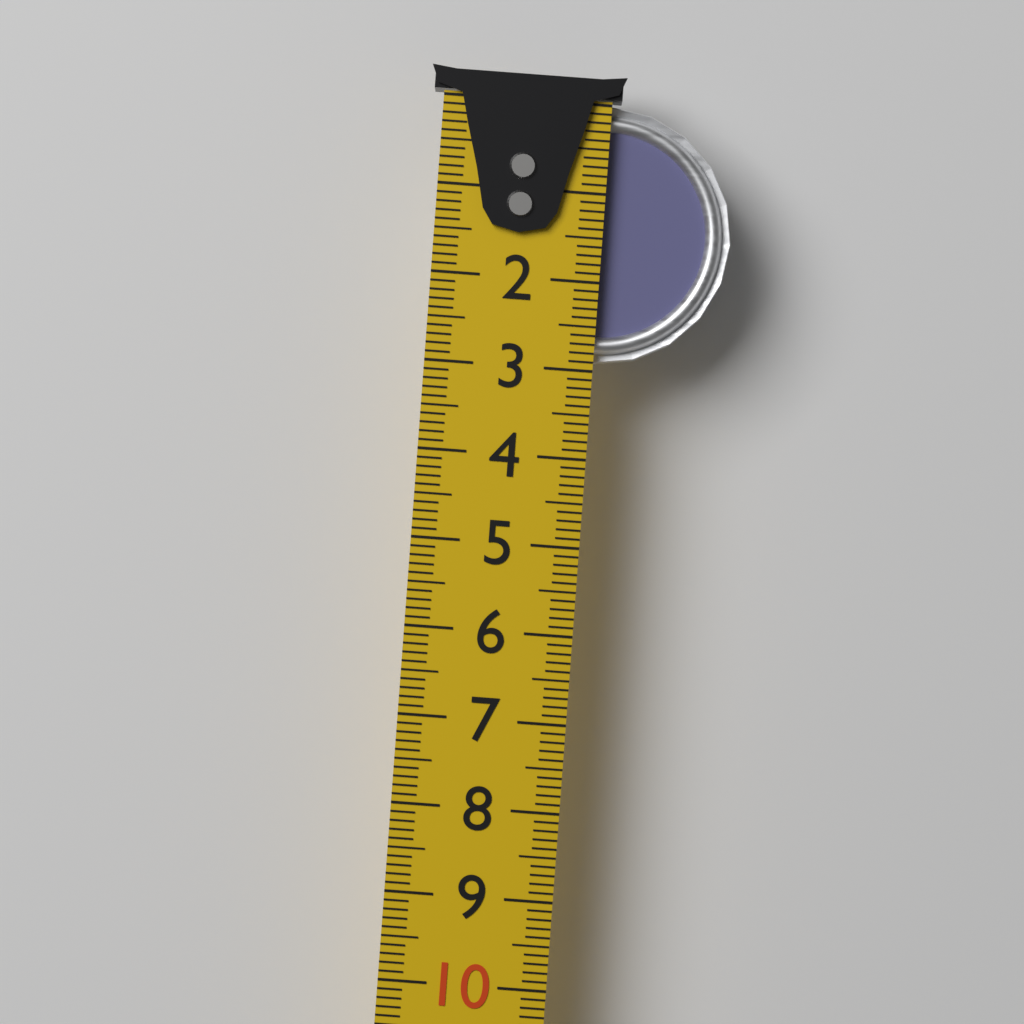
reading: 2.9 cm
